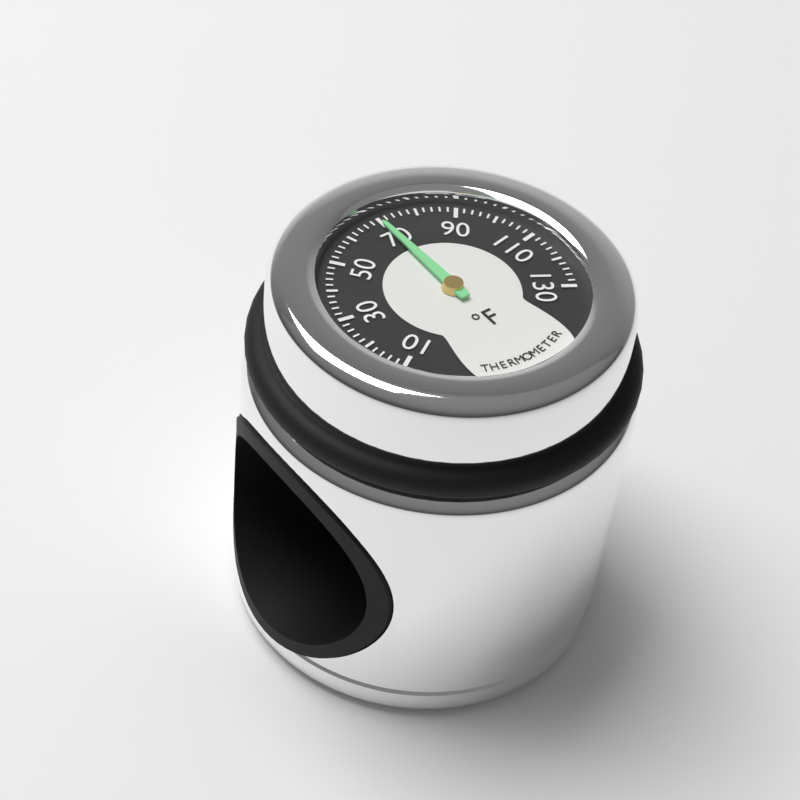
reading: 70 °F
